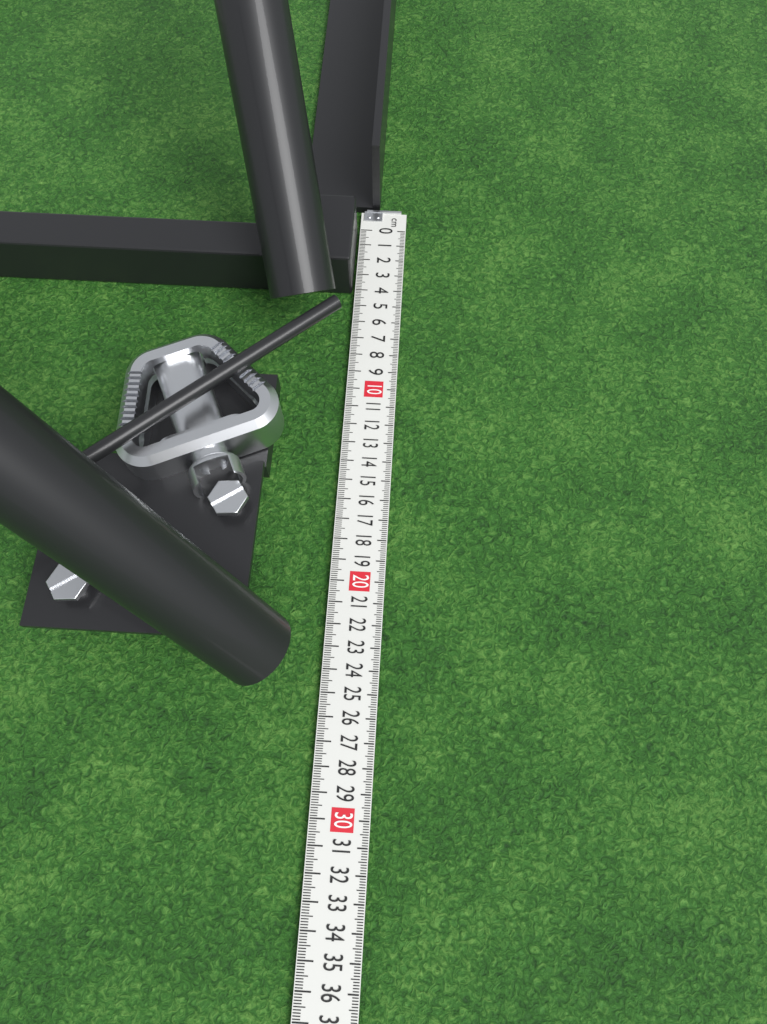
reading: 4.1 cm
